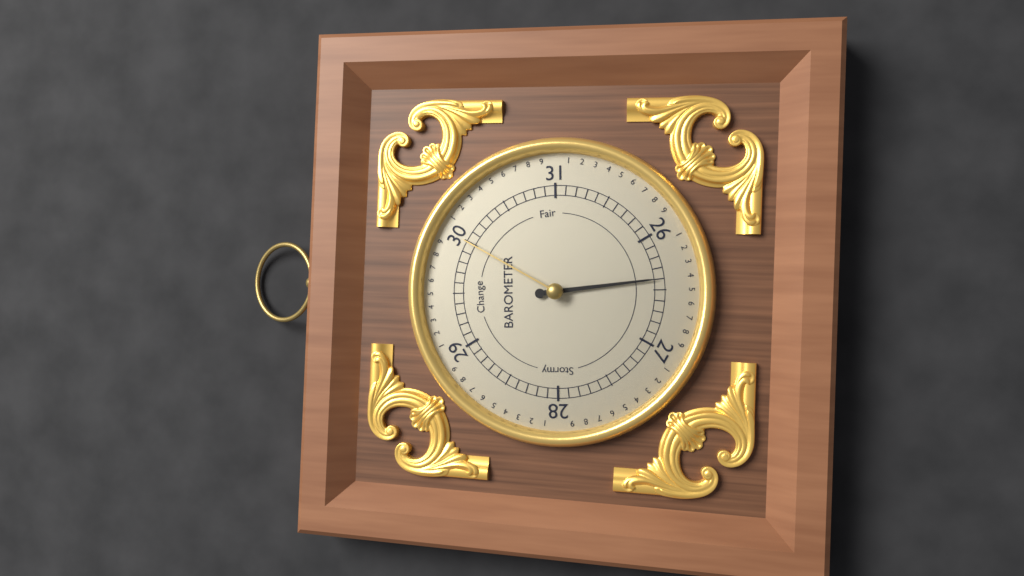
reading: 26.4 (no unit)
